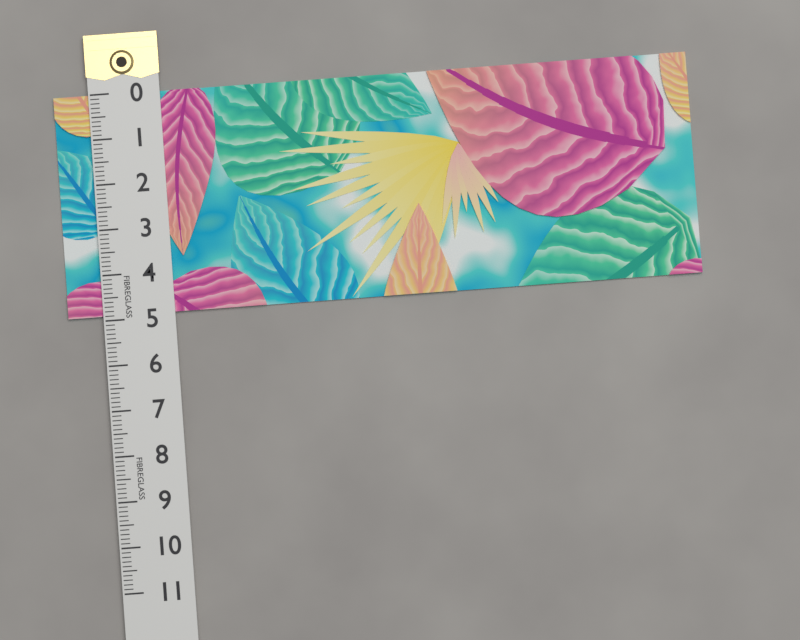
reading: 4.9 (no unit)
